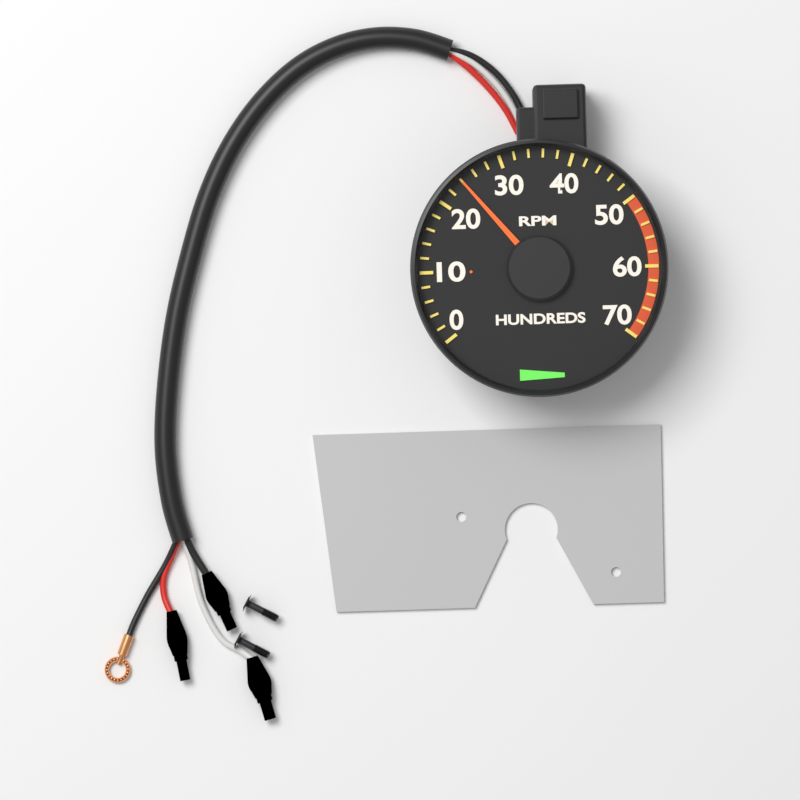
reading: 2400 RPM
